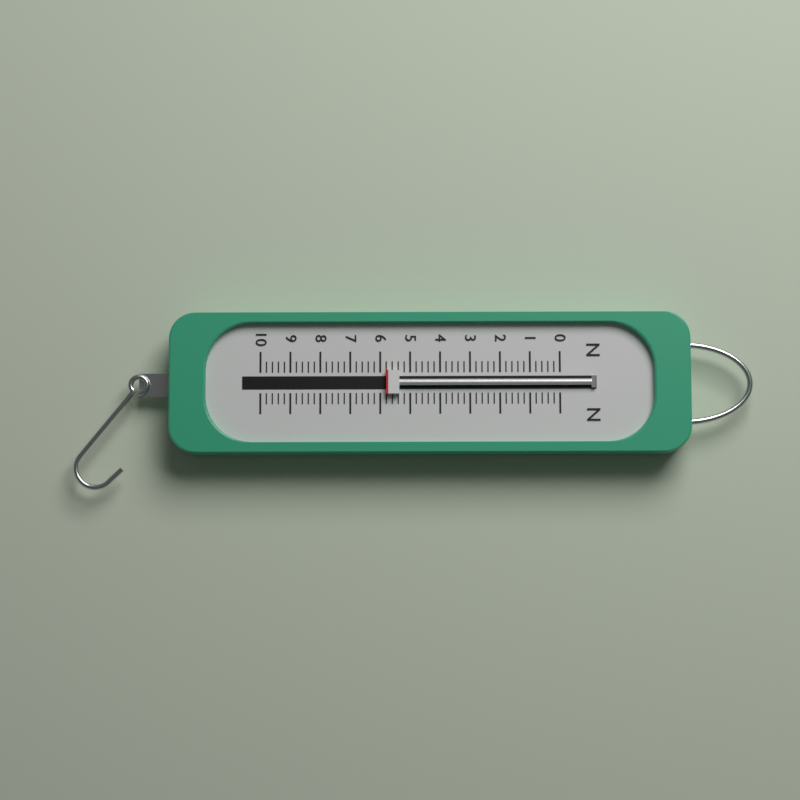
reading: 5.8 N
